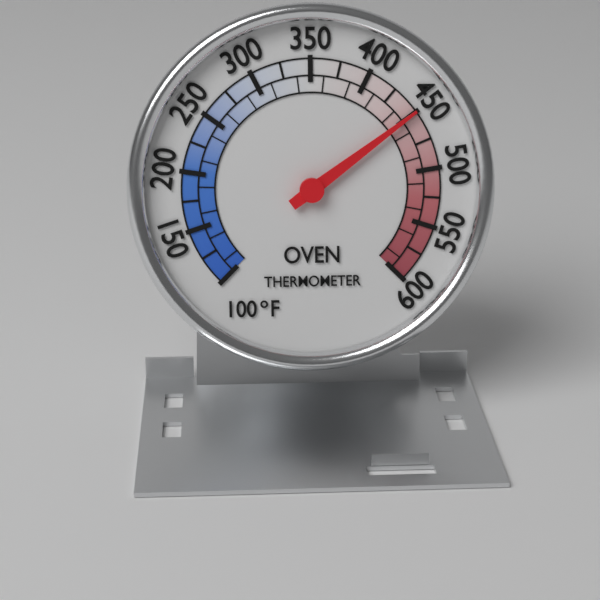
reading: 450 °F
